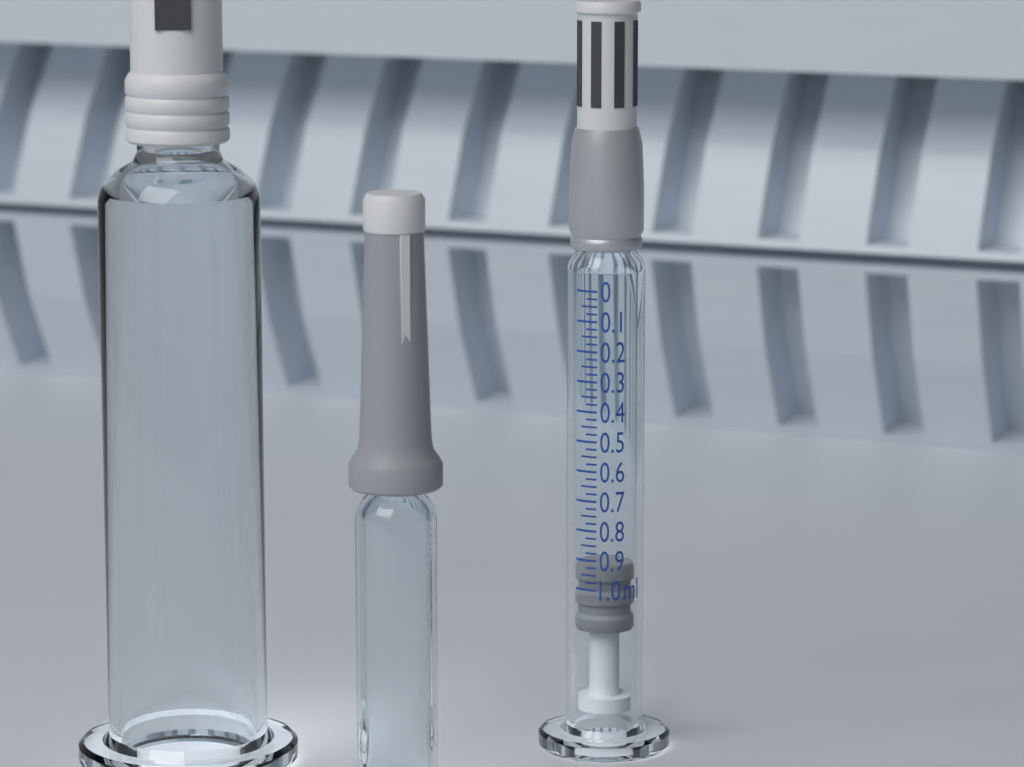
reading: 0.925 ml
